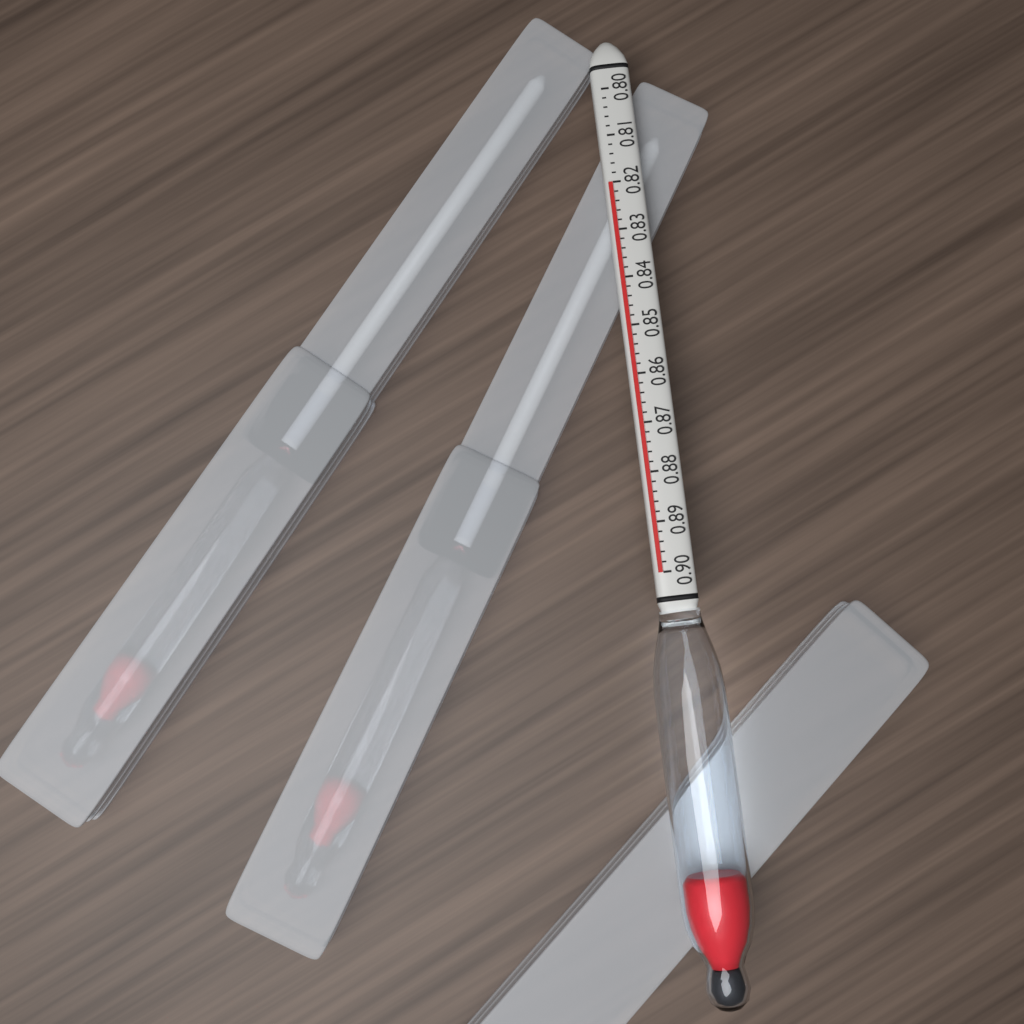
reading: 0.820 (no unit)
